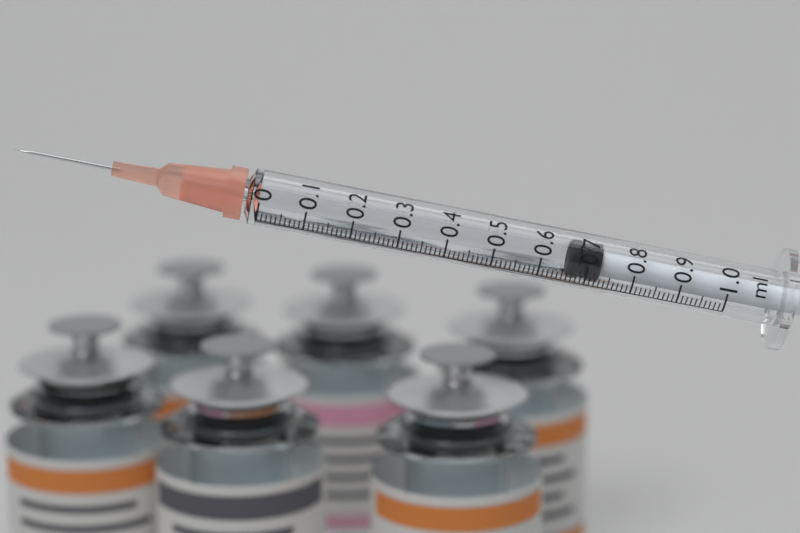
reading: 0.66 ml
